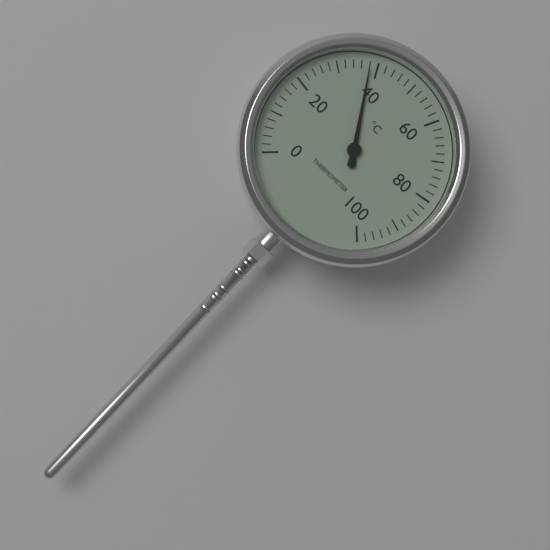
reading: 38 °C
